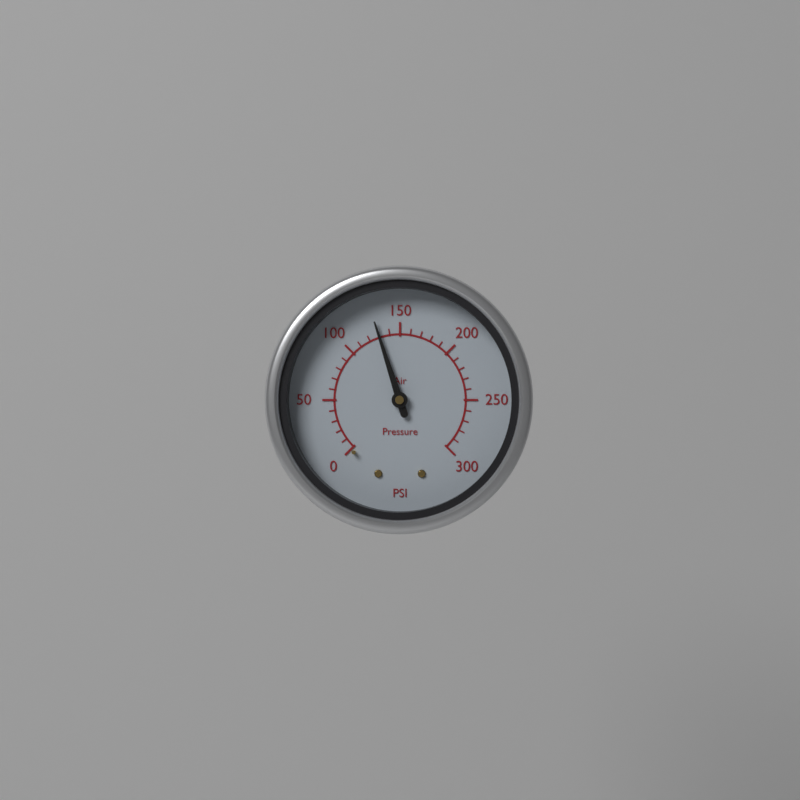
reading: 130 psi
